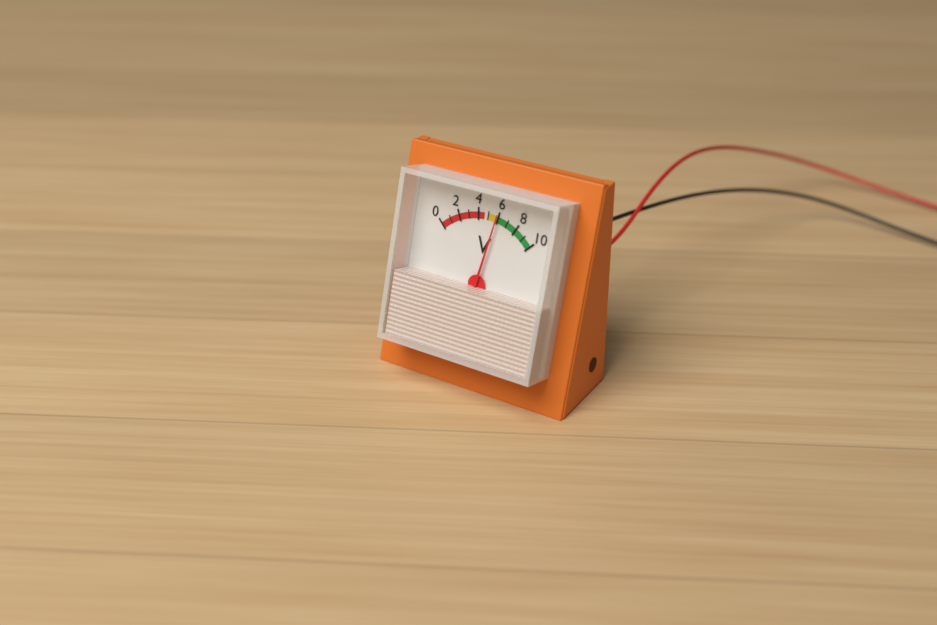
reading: 6 V
